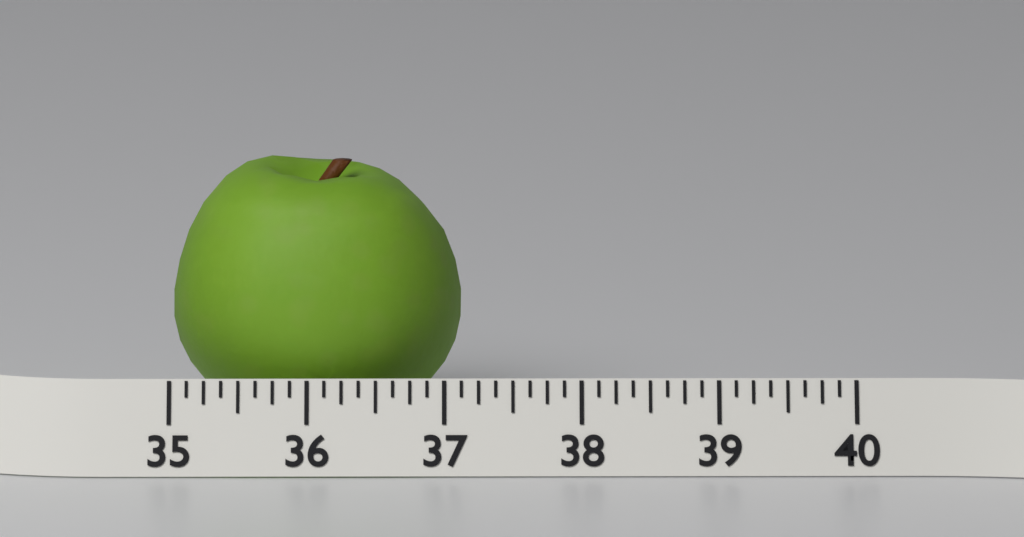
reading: 37.125 (no unit)
